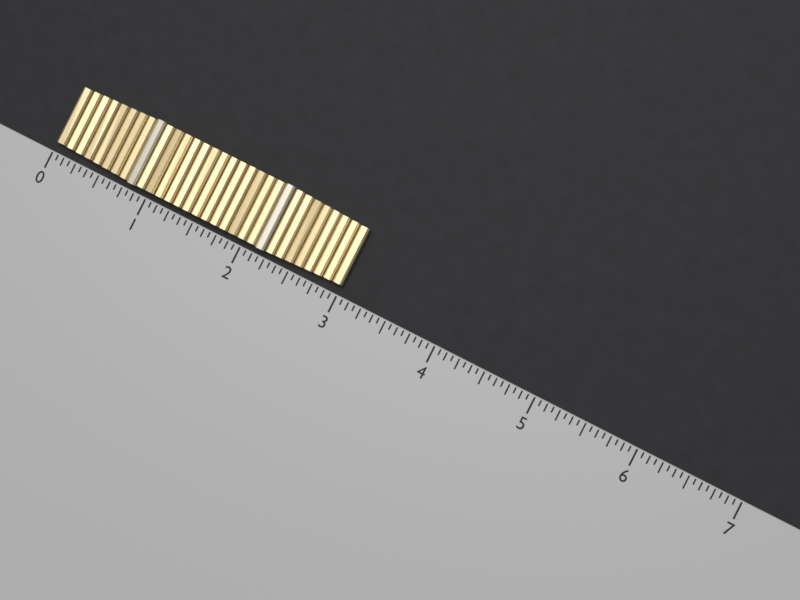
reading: 3.0000 (no unit)
